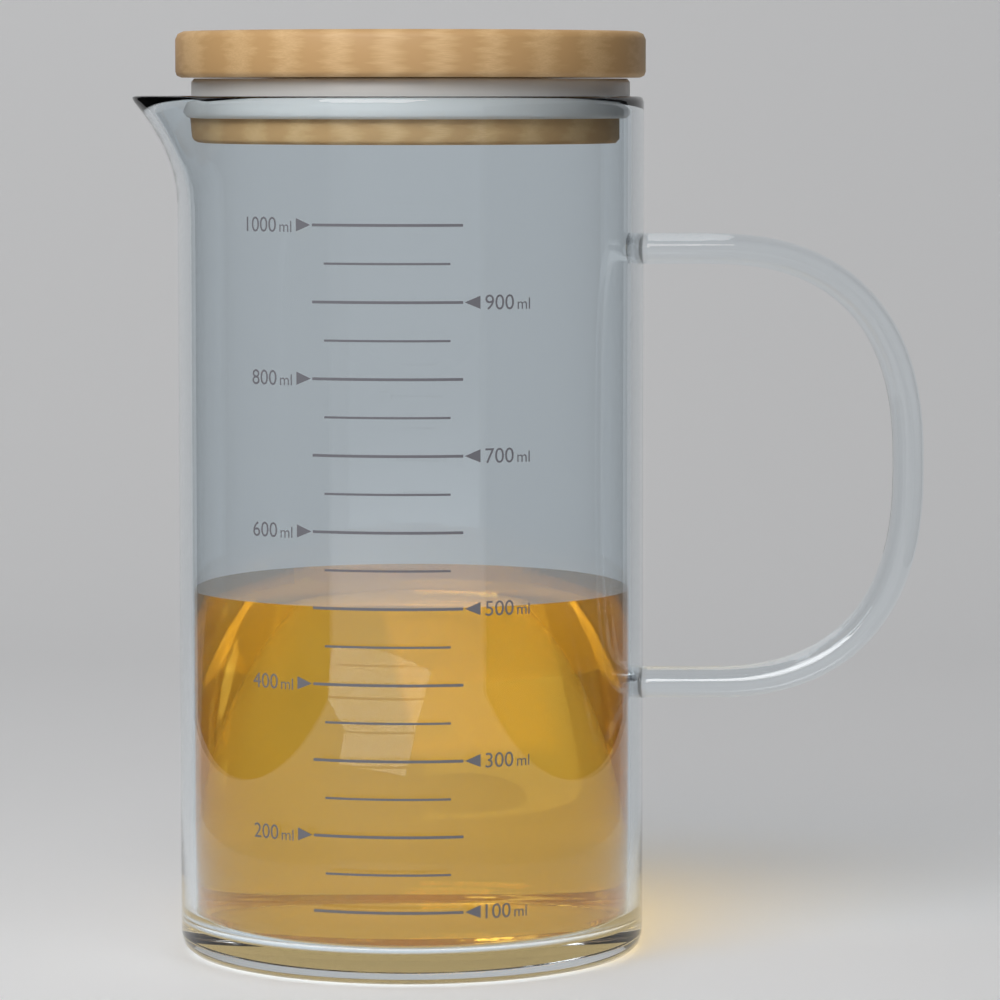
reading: 500 ml
